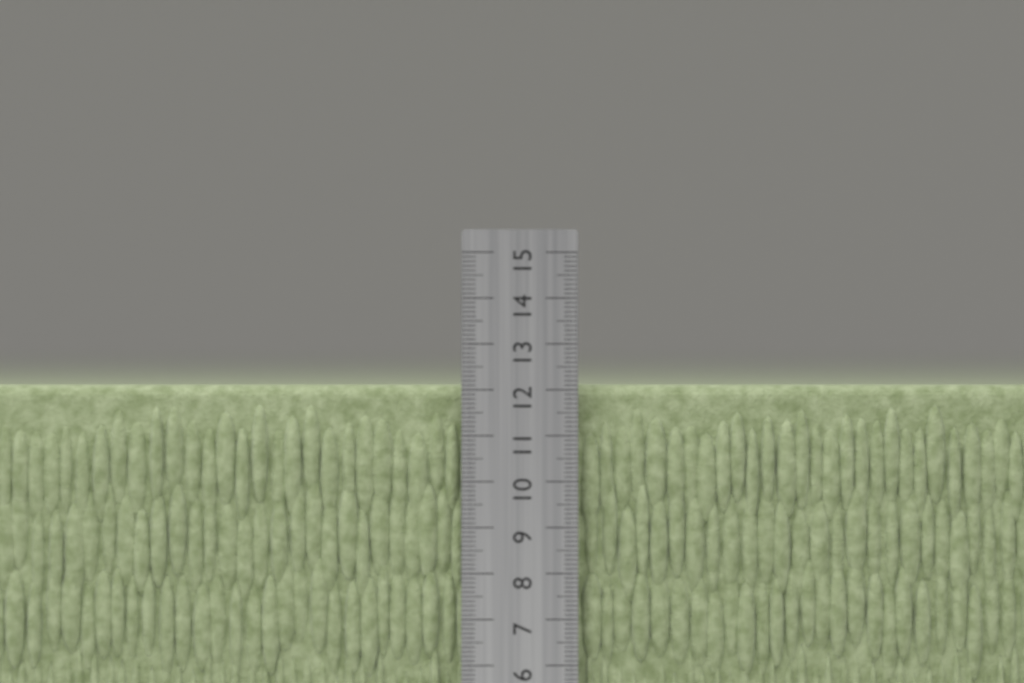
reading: 12.1 cm
